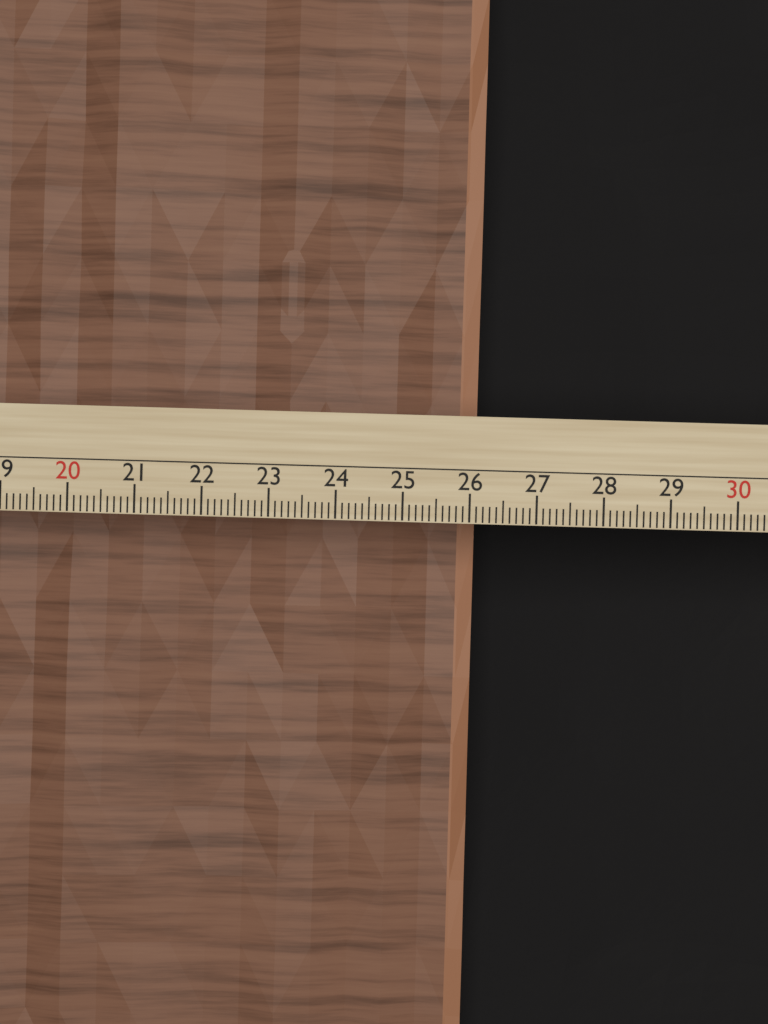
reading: 26.2 cm
